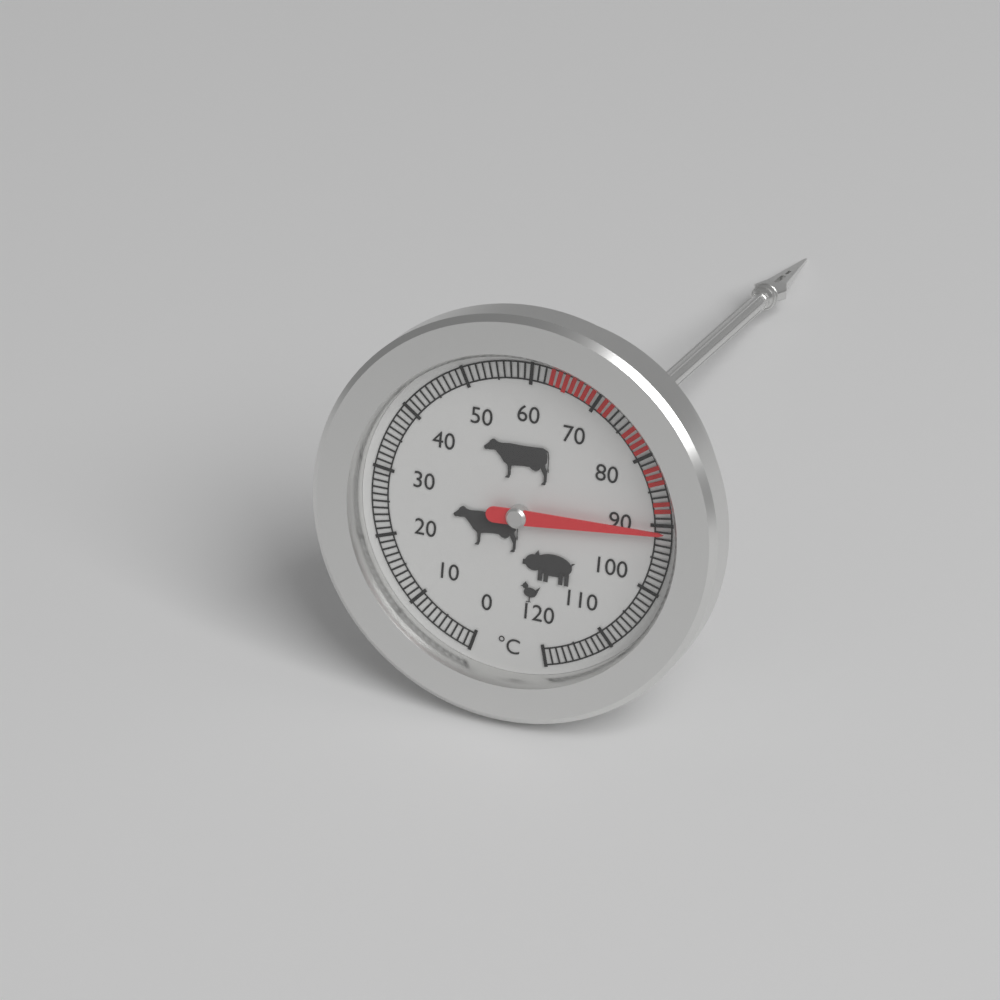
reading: 91 °C
